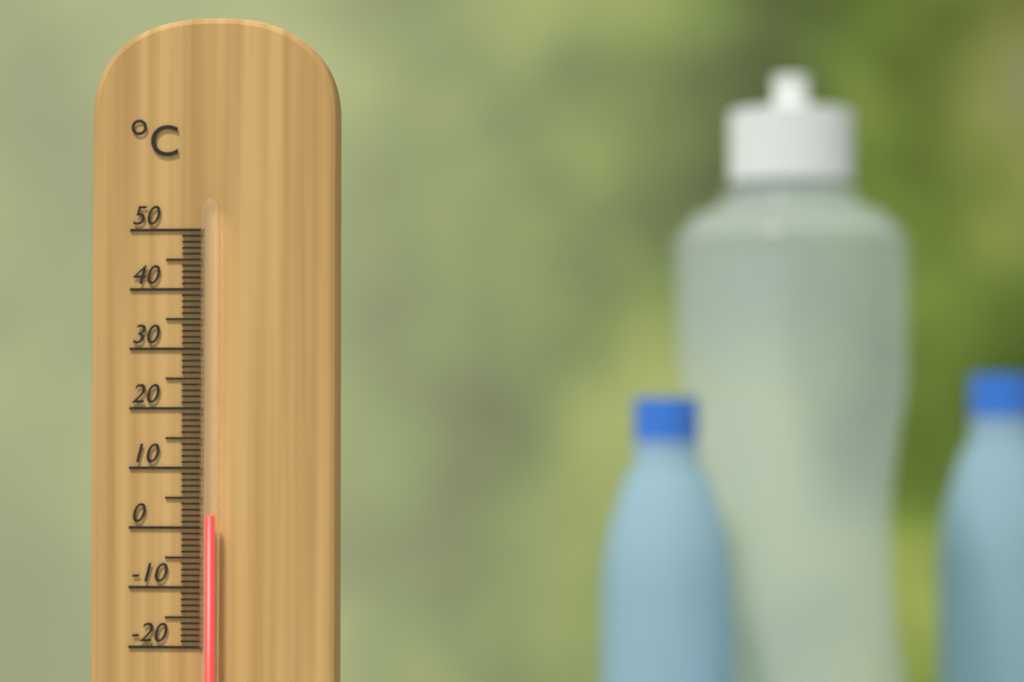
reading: 2 °C
